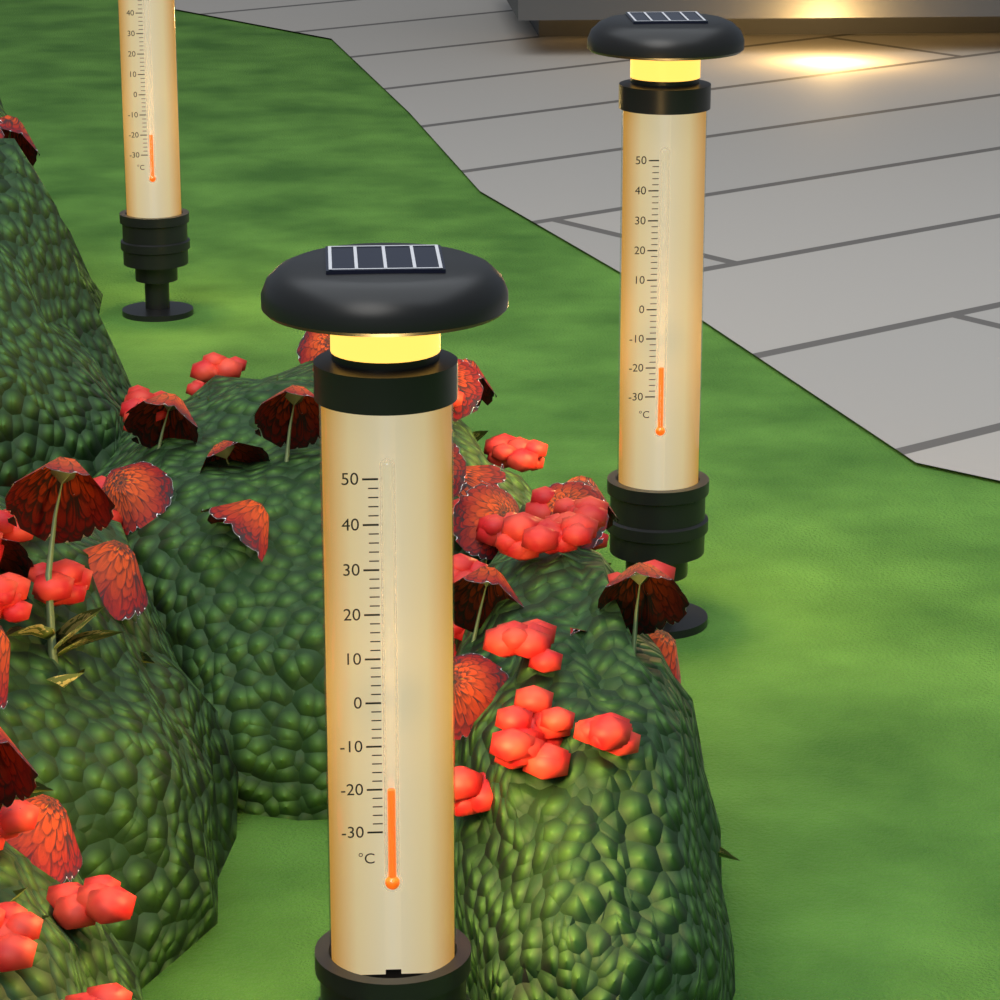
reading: -20 °C
